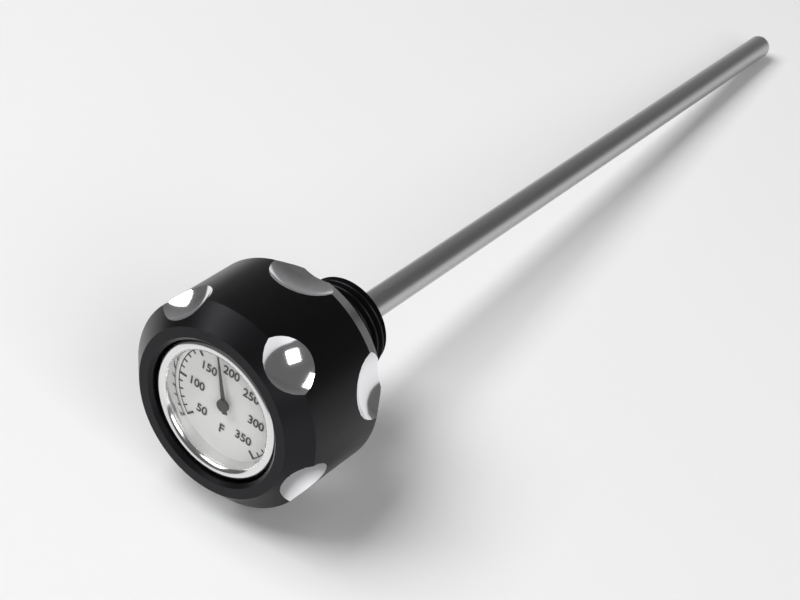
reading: 180 °F
